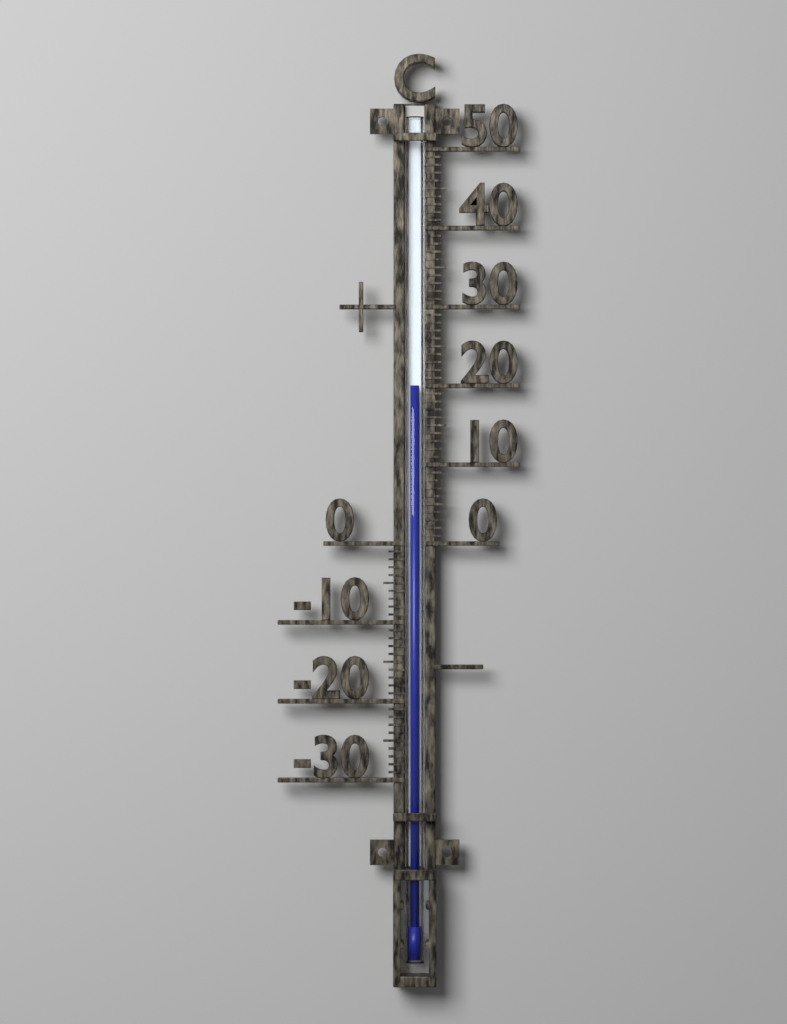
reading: 20 °C
